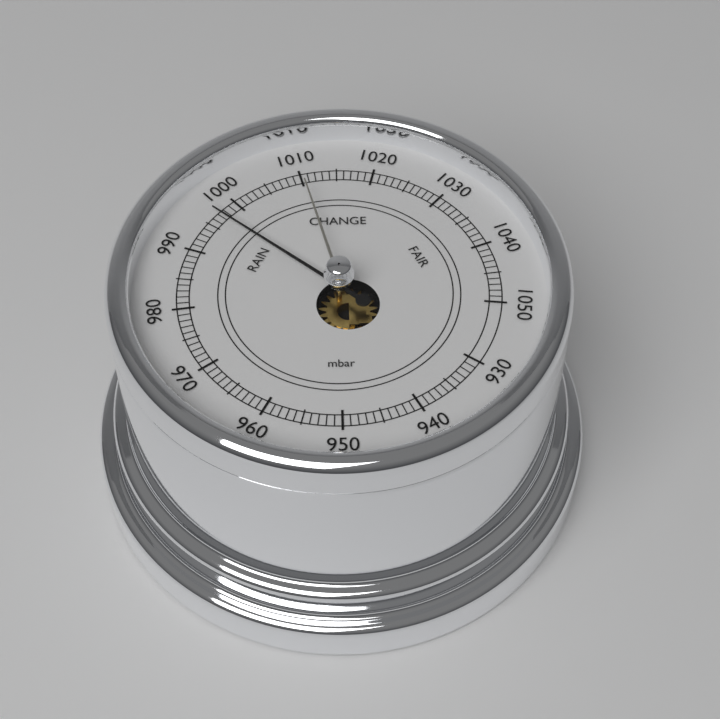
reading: 997 mbar
